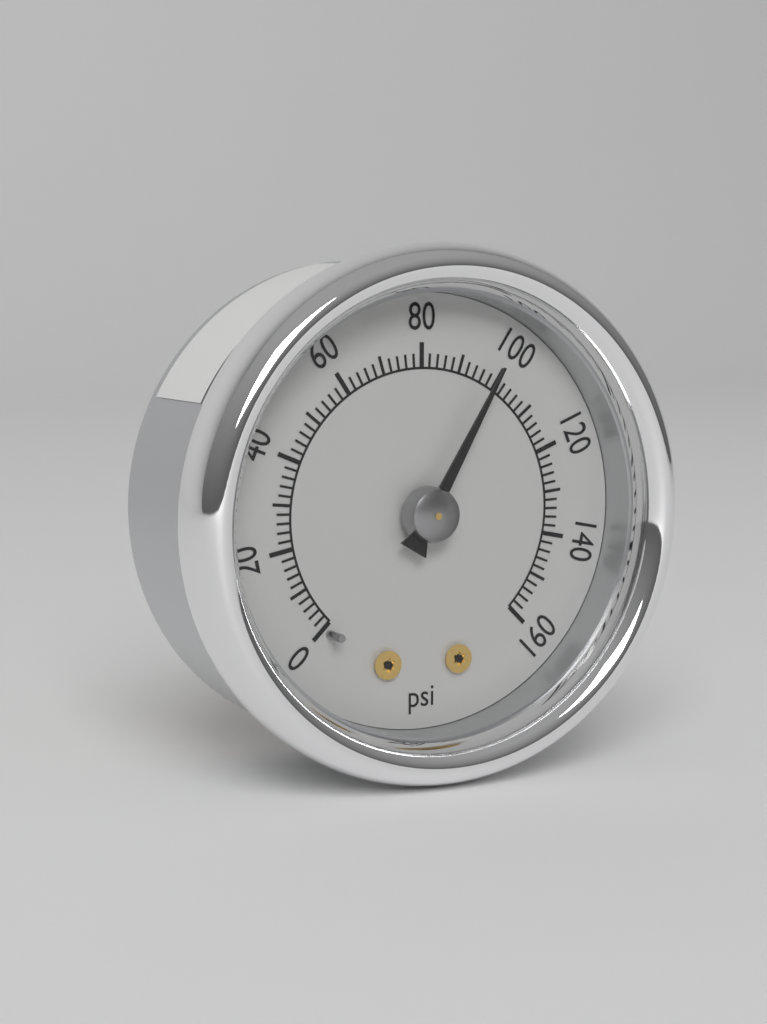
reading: 98 psi
